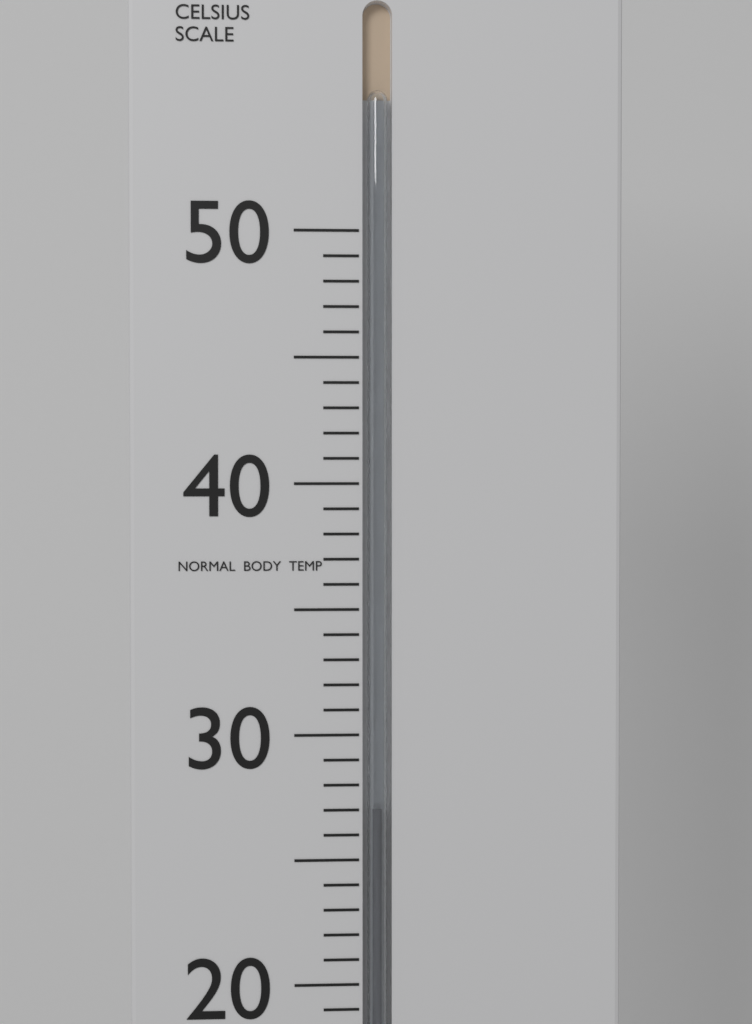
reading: 27 °C
